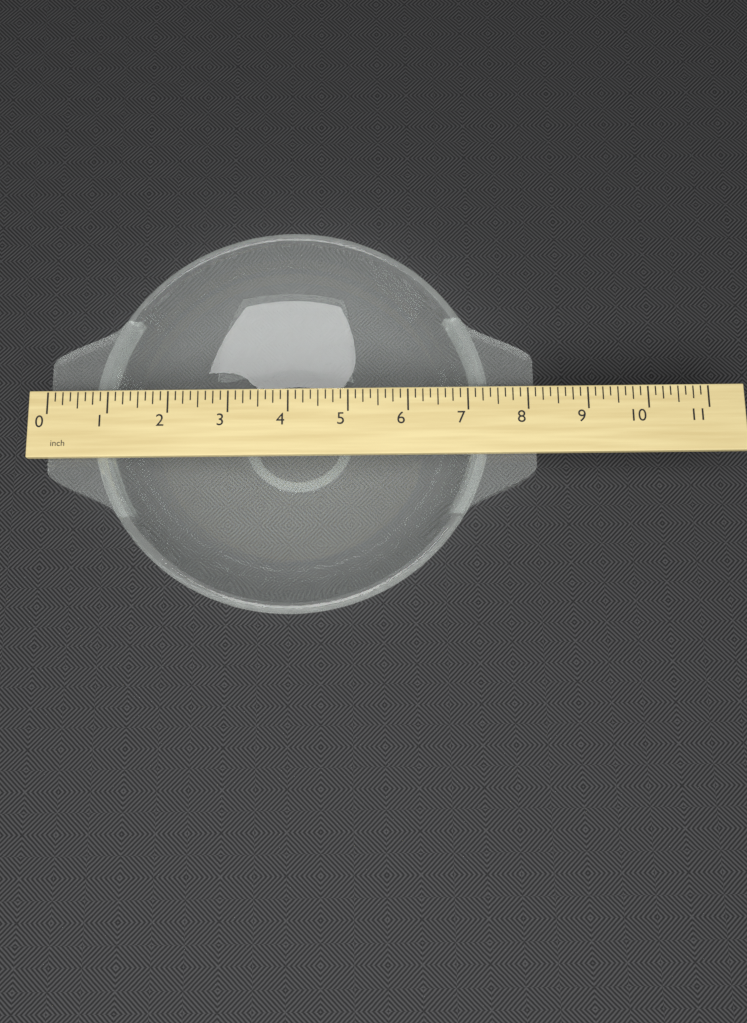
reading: 8.125 inch
